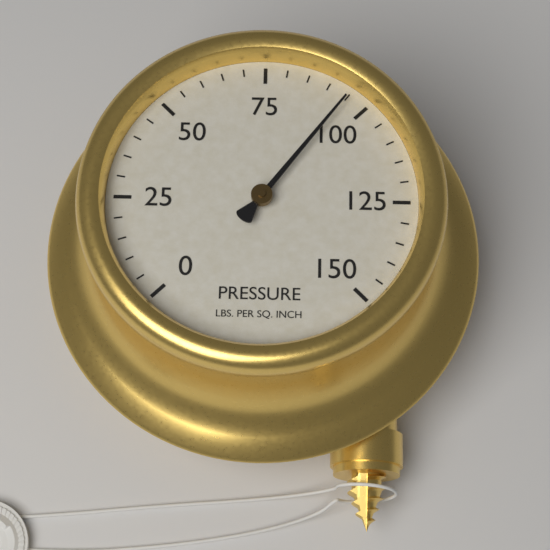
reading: 95 psi
